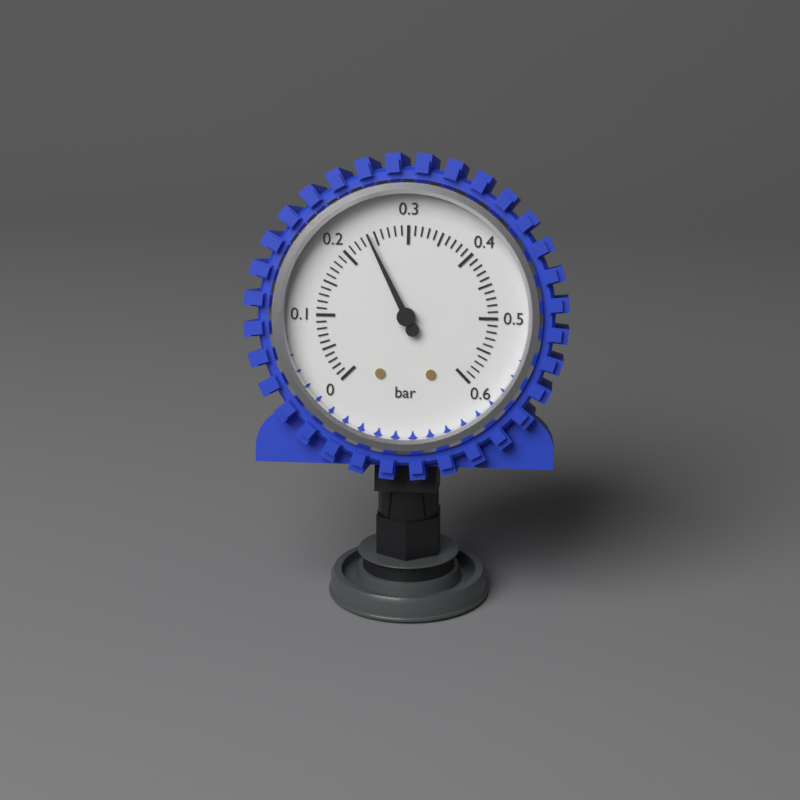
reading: 0.24 bar
